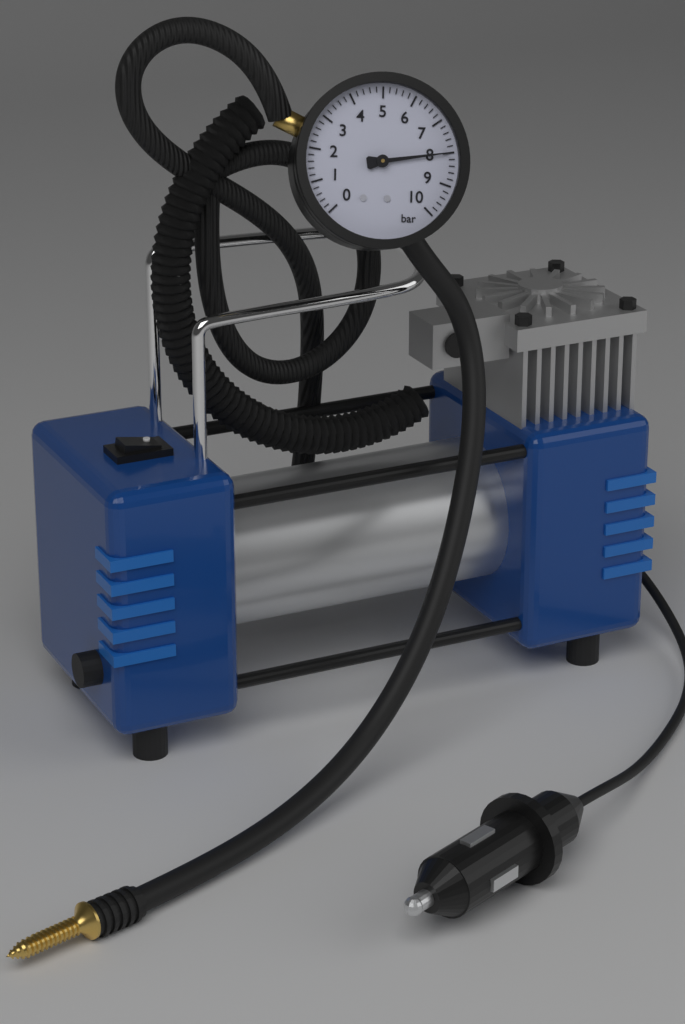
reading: 8.0 bar
